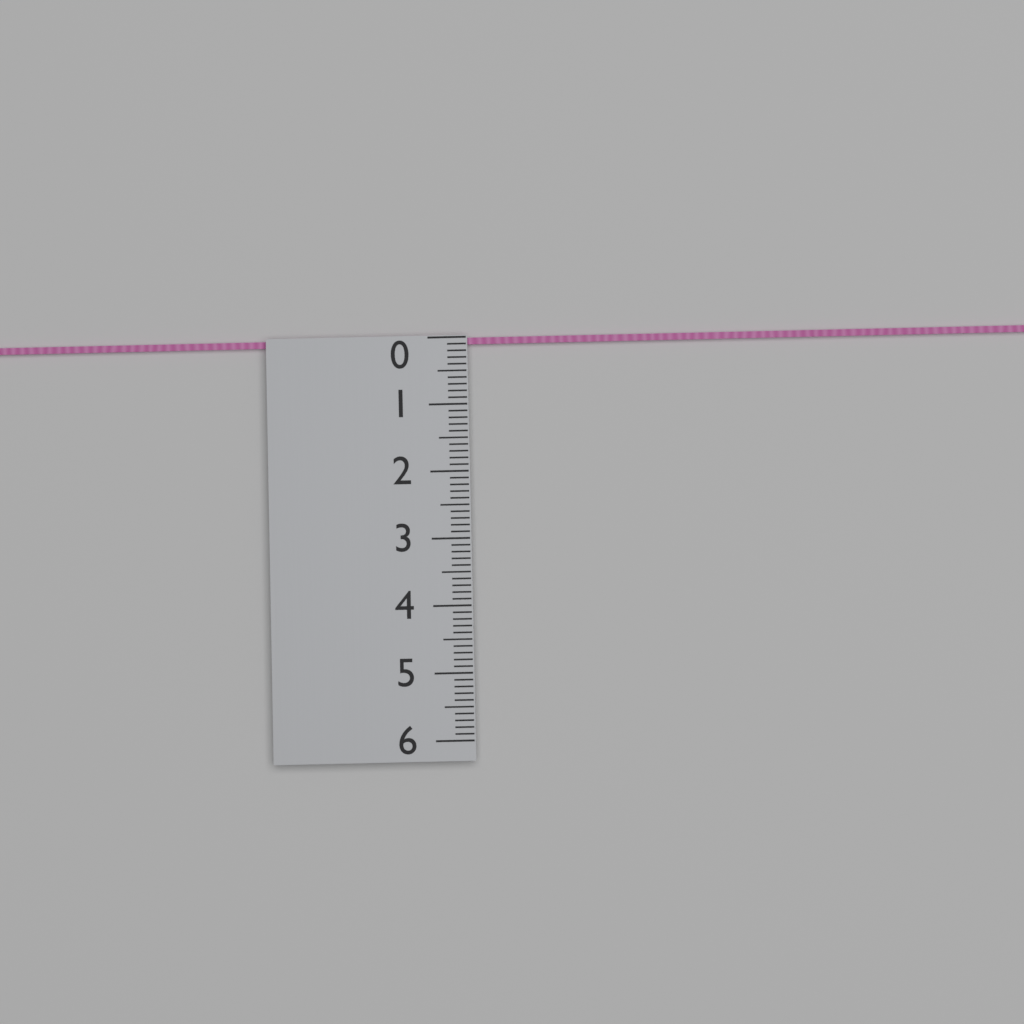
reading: 0.1 (no unit)
